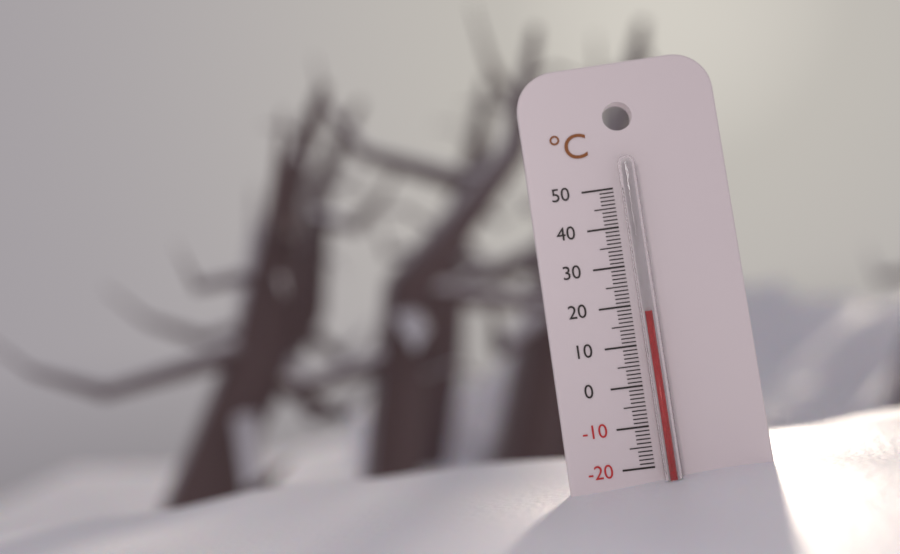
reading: 18 °C
